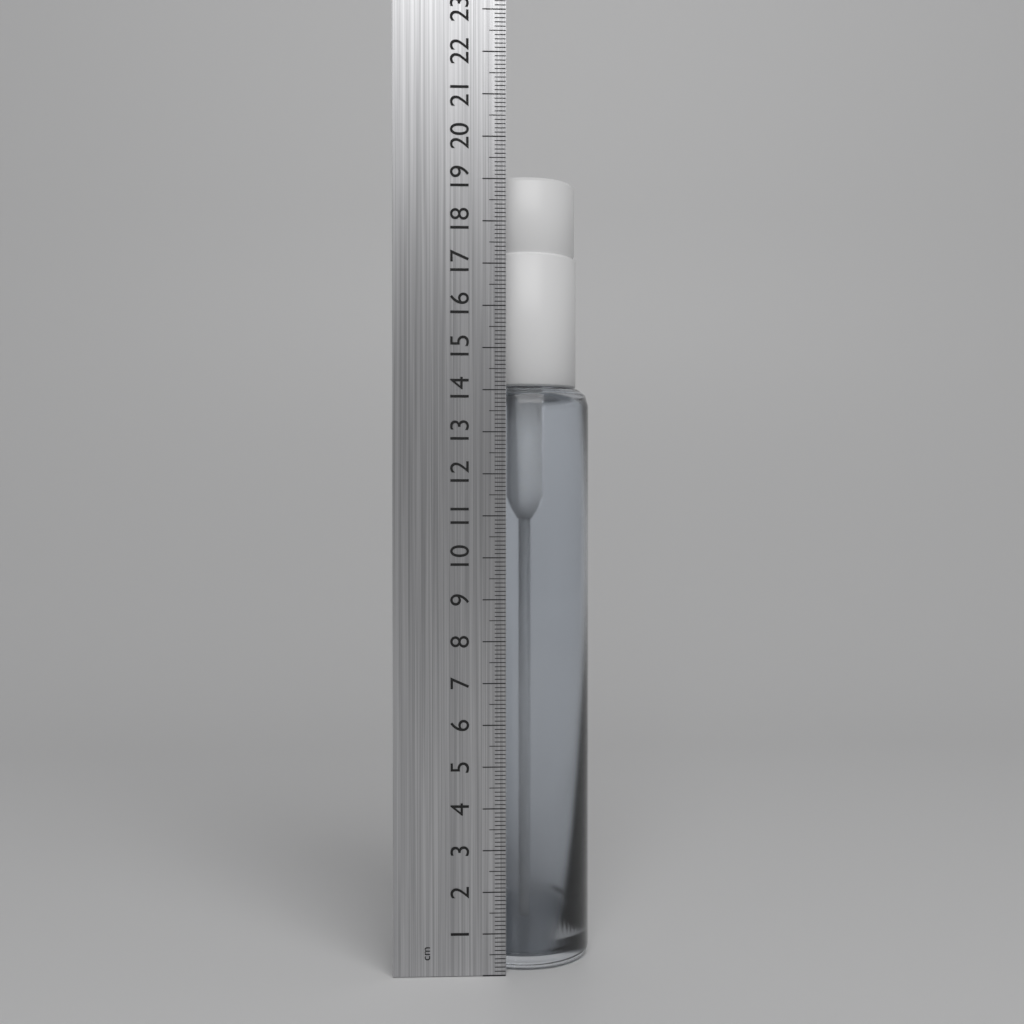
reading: 19.2 cm
